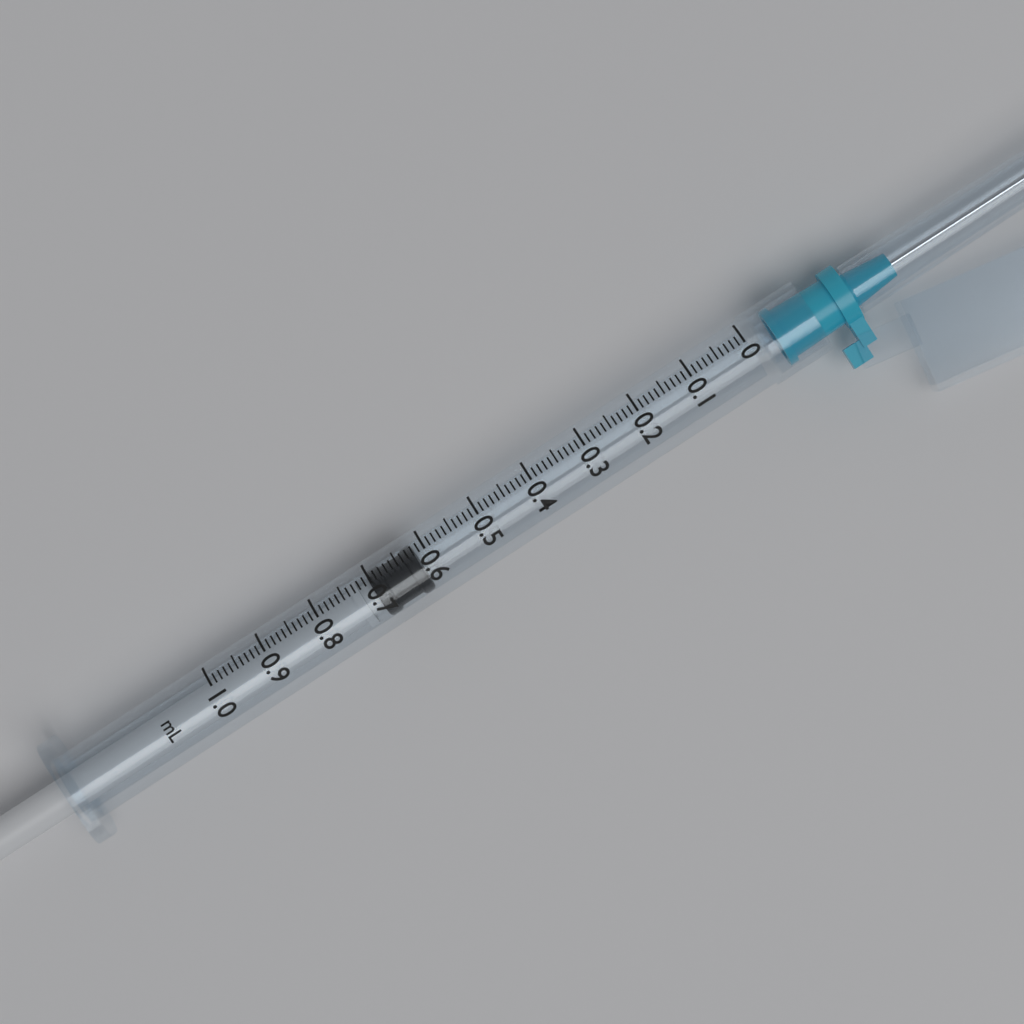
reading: 0.62 ml
